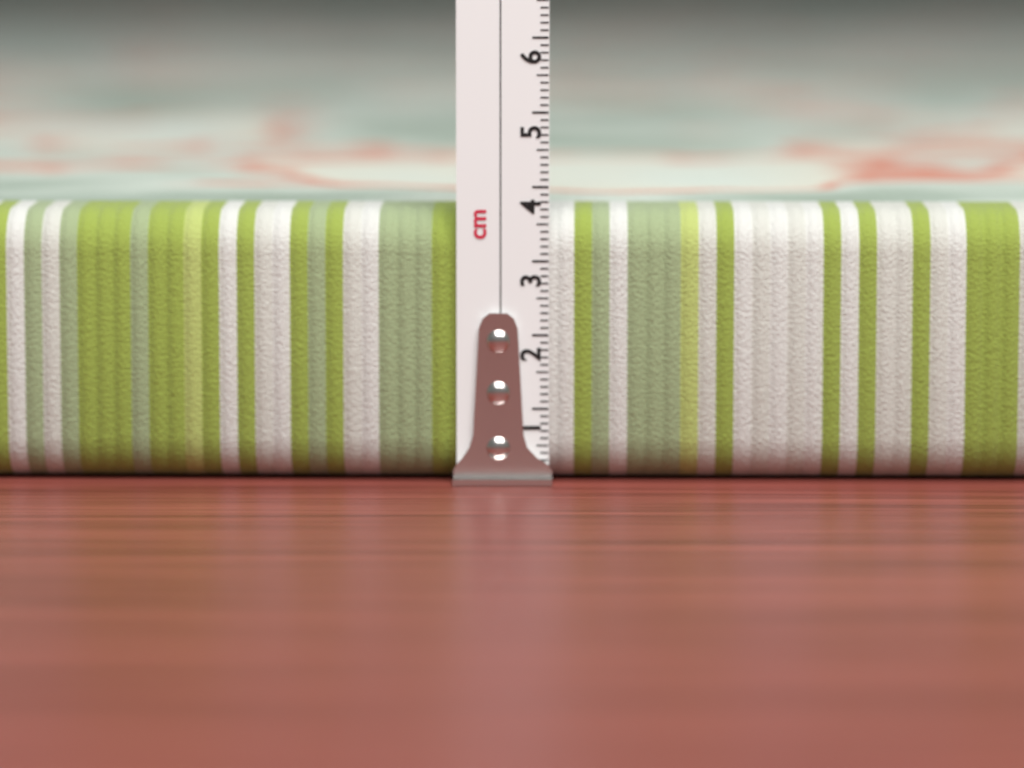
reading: 3.7 cm
